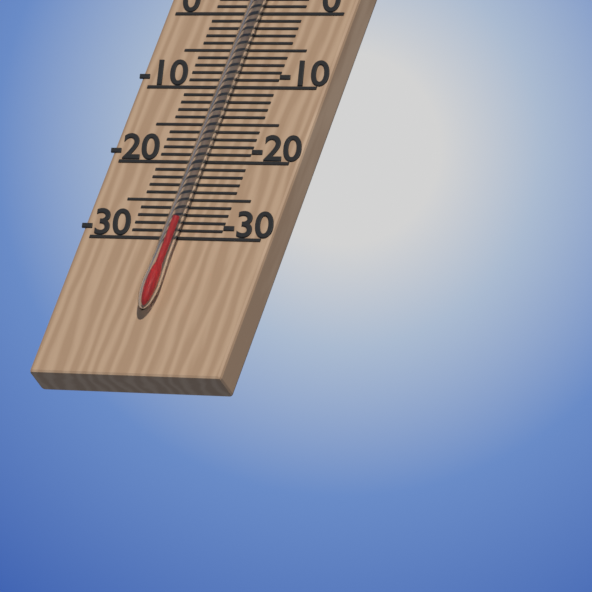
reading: -28 °C
